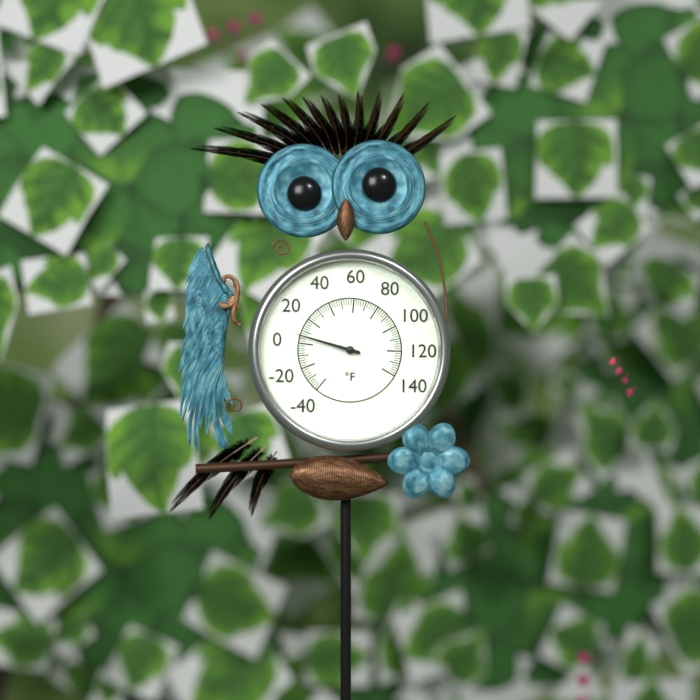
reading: 6 °F
